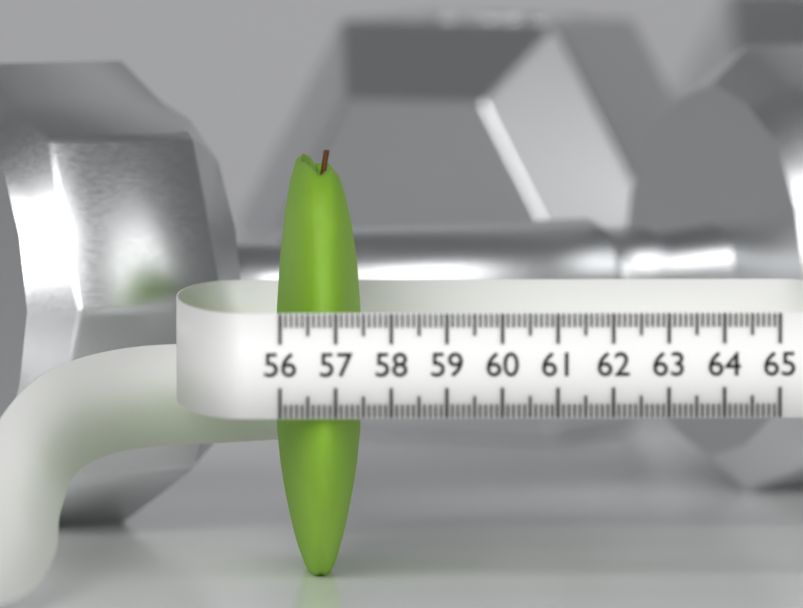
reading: 57.6 (no unit)
